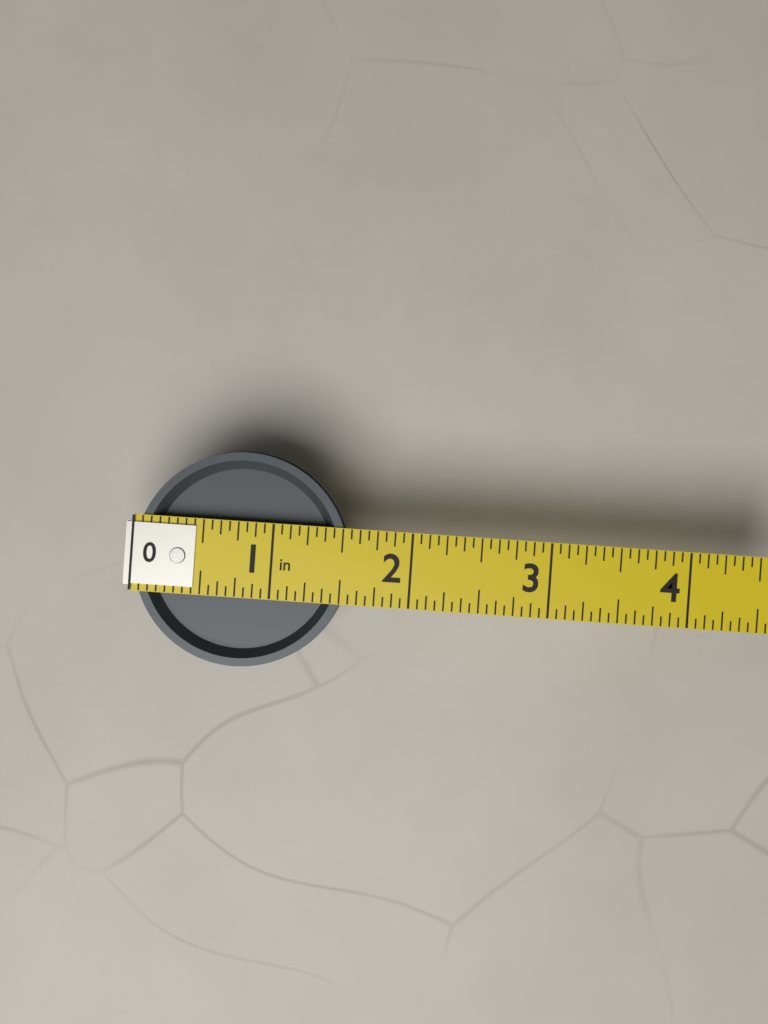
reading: 1.5625 in
